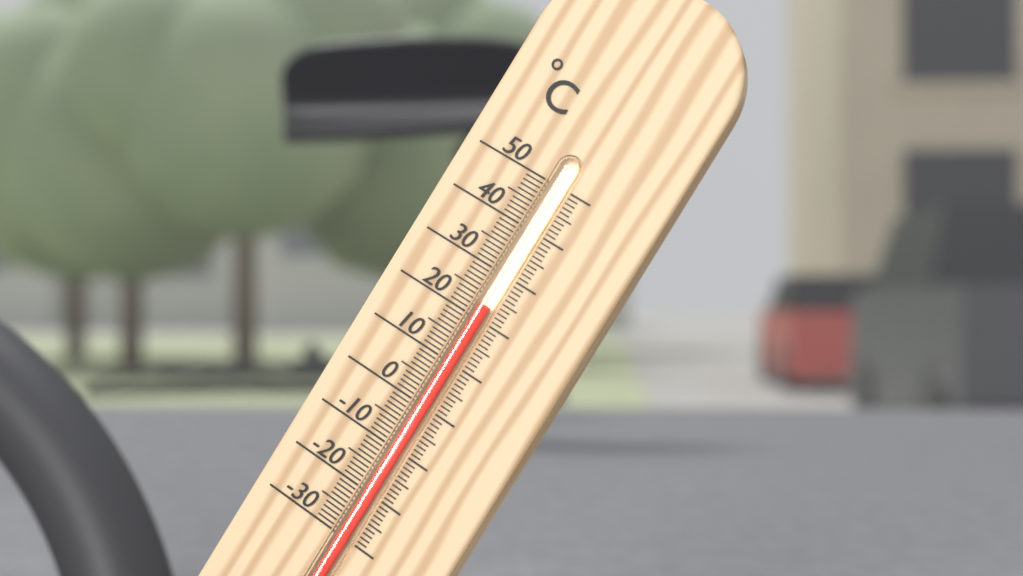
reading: 23 °C
